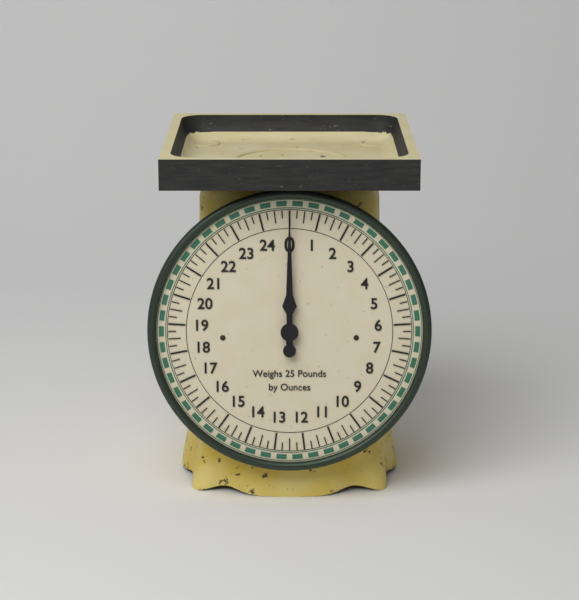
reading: 0.00 lb
